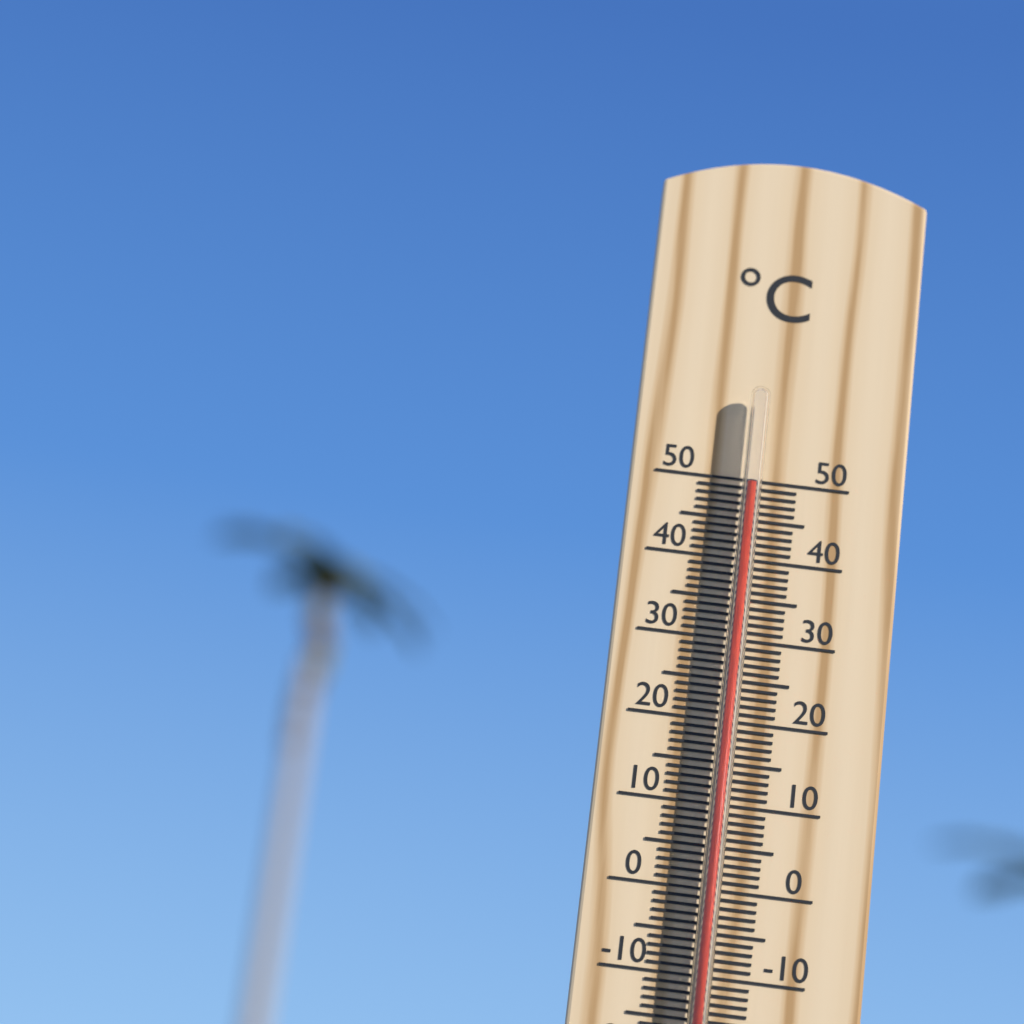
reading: 49 °C
